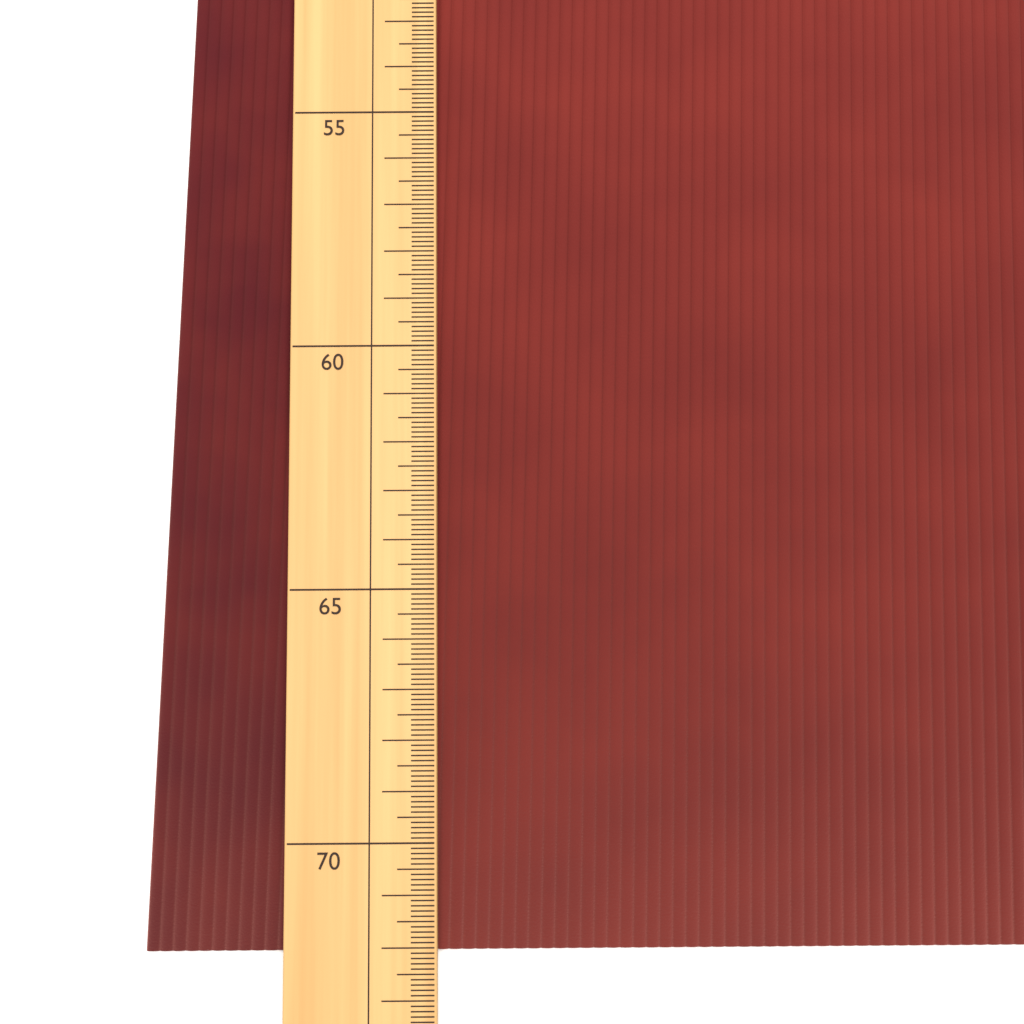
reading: 72.1 (no unit)
